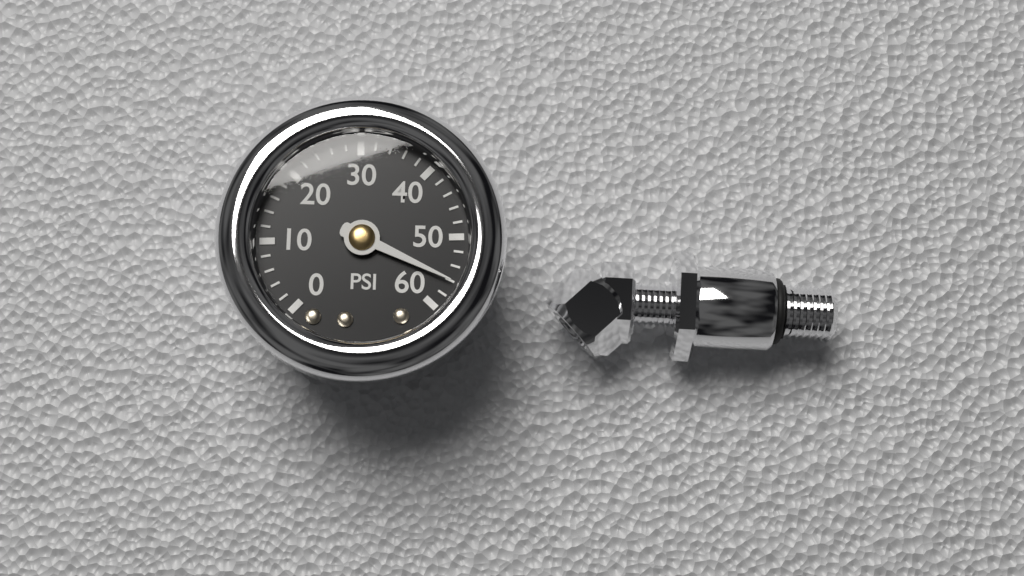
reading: 56 psi
